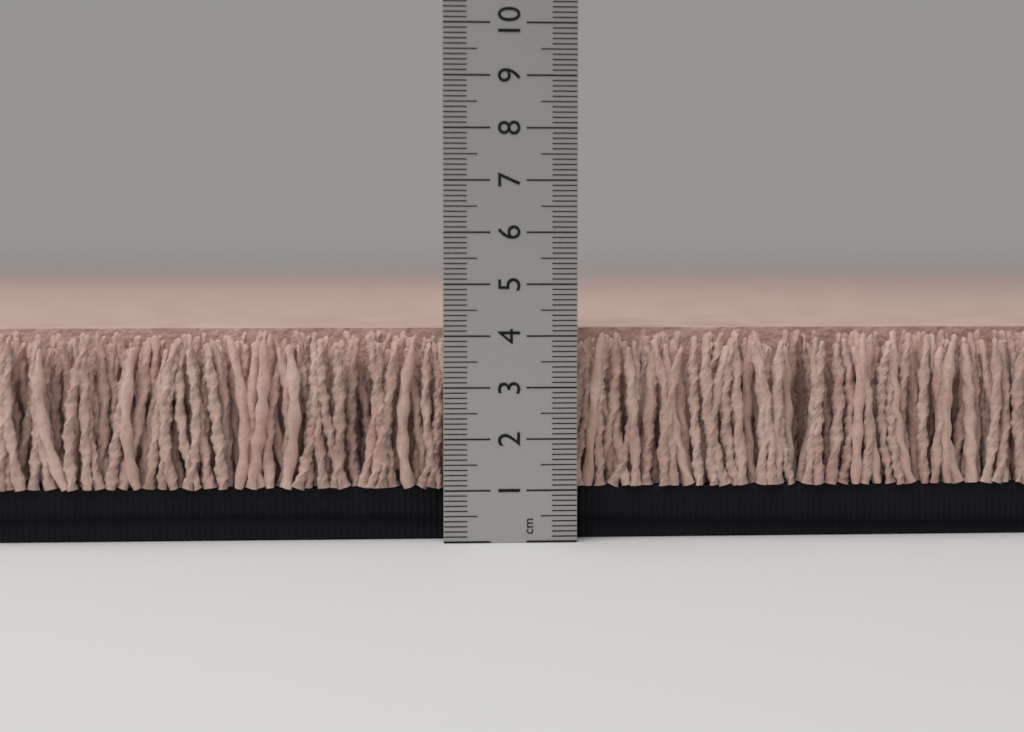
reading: 4.1 cm
